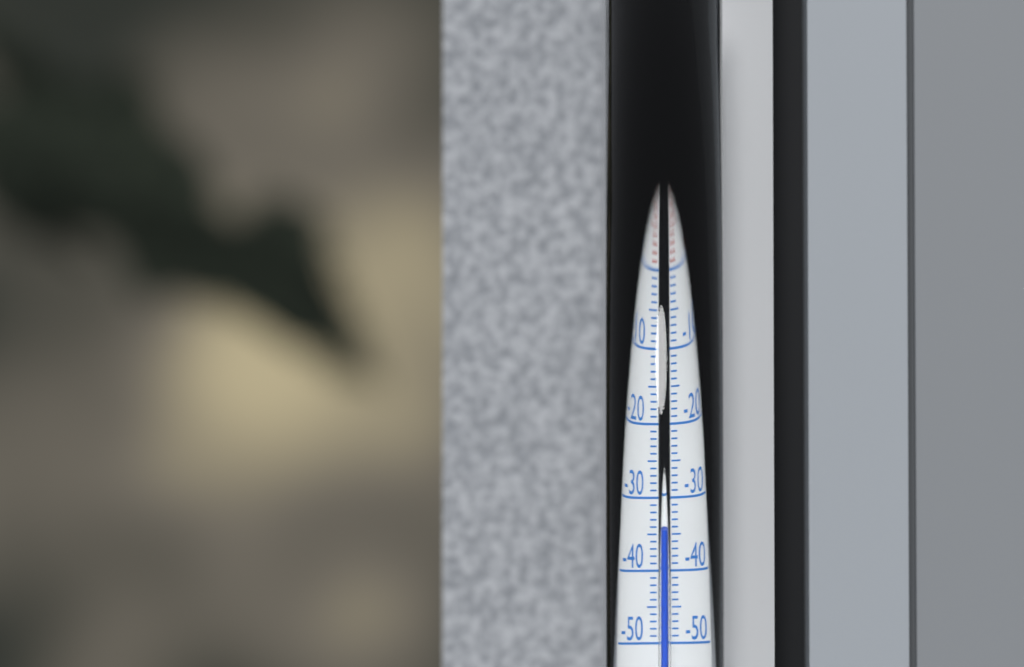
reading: -34 °C
